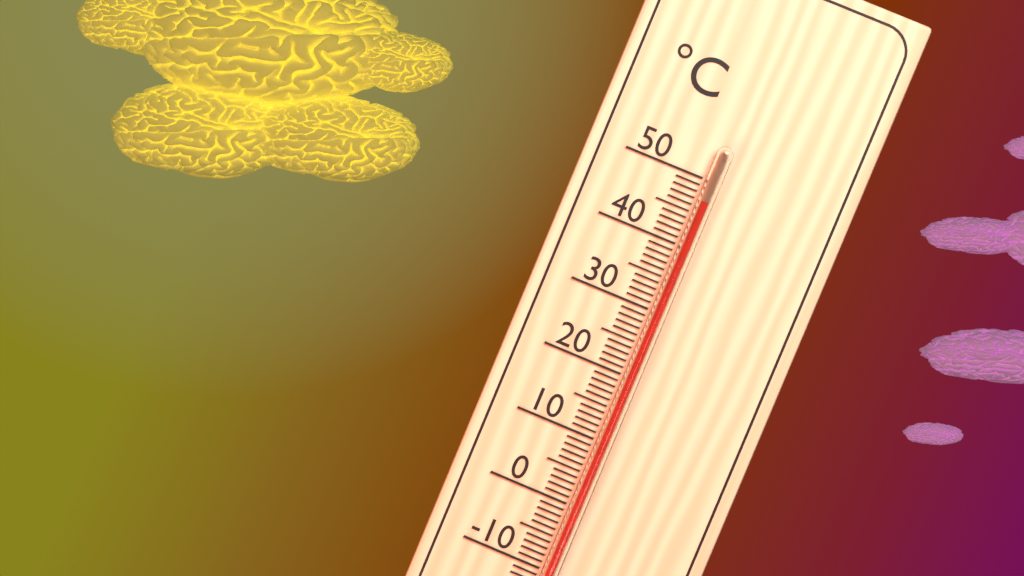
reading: 47 °C
